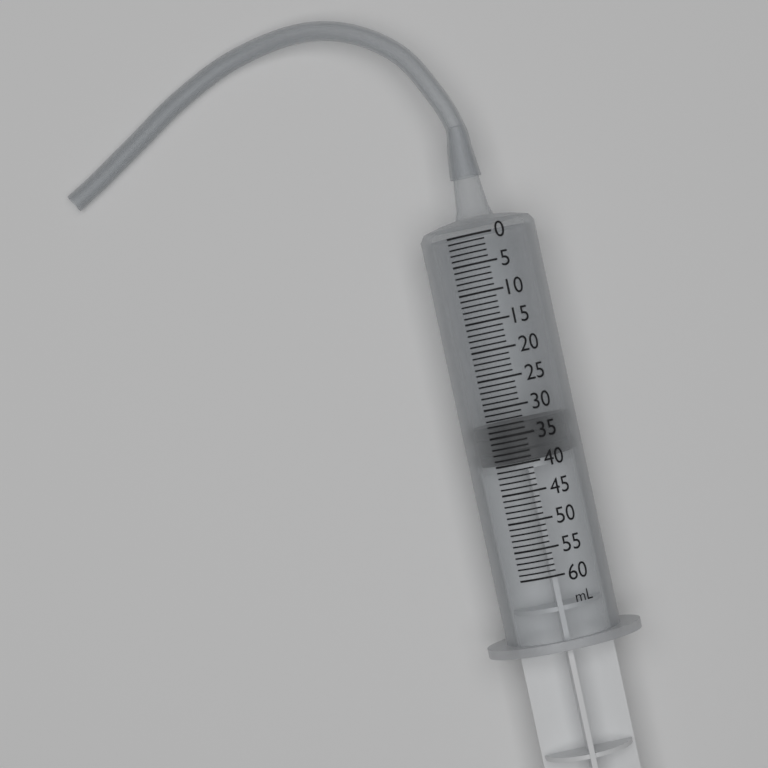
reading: 33 ml
